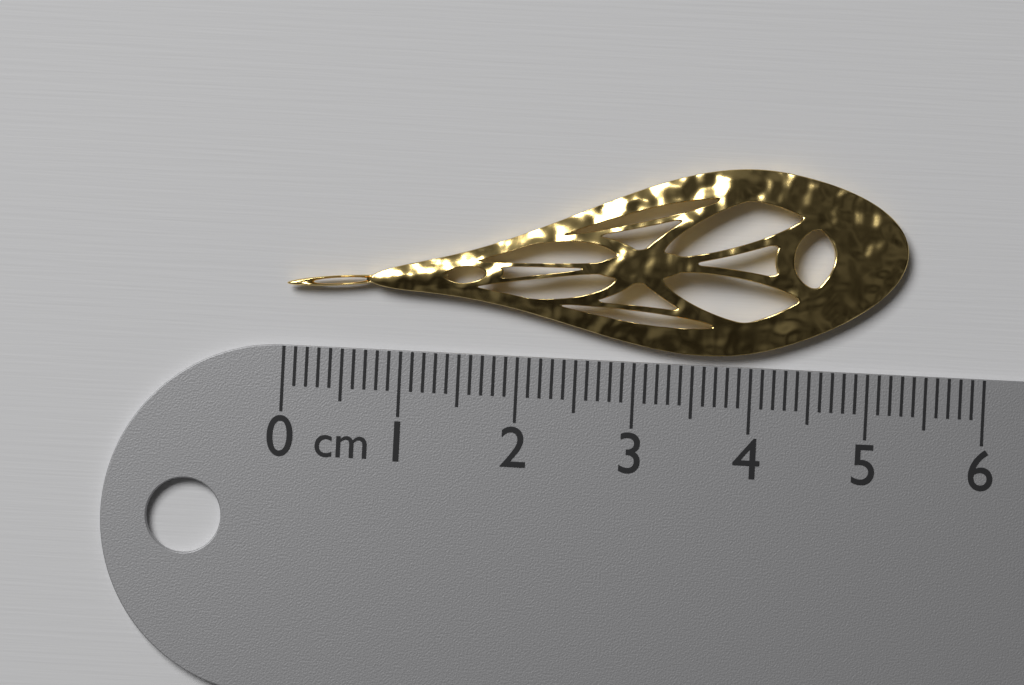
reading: 5.3 cm
